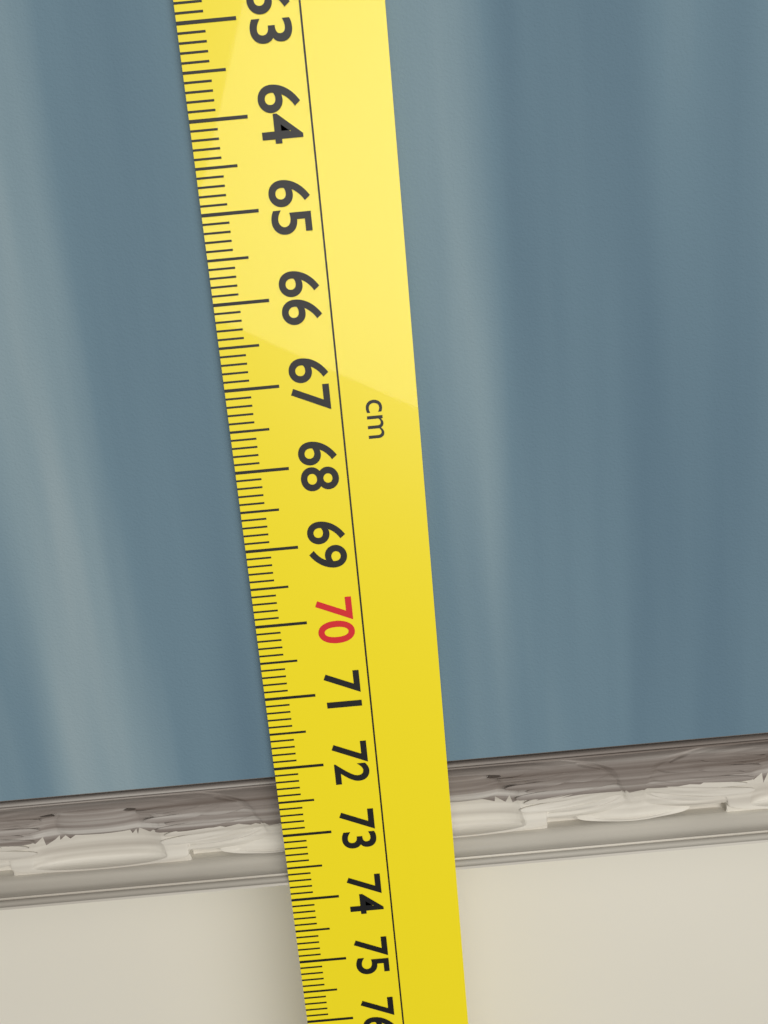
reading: 73.8 cm
